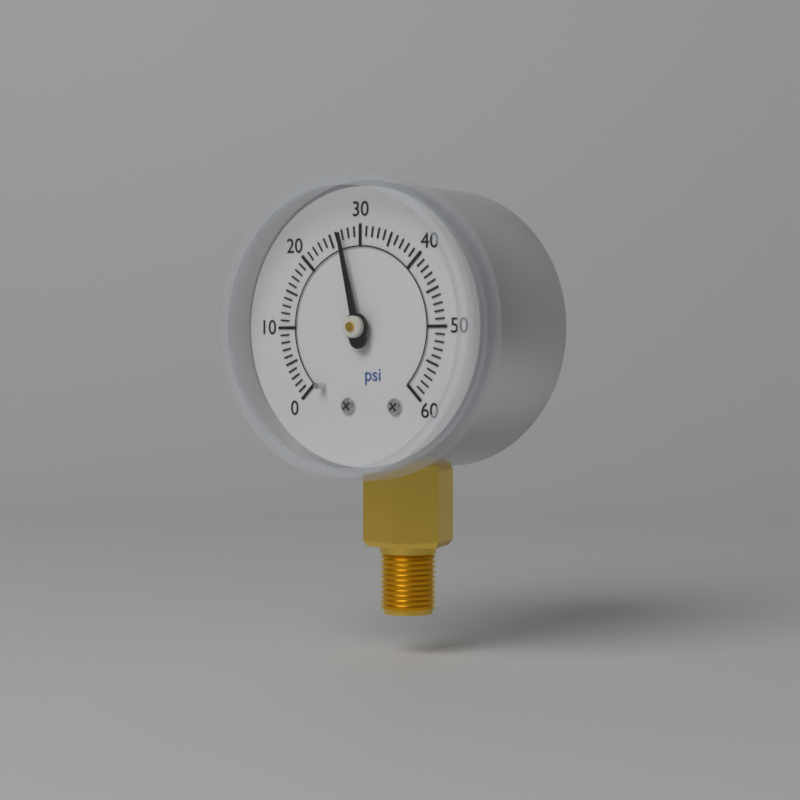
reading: 27 psi
